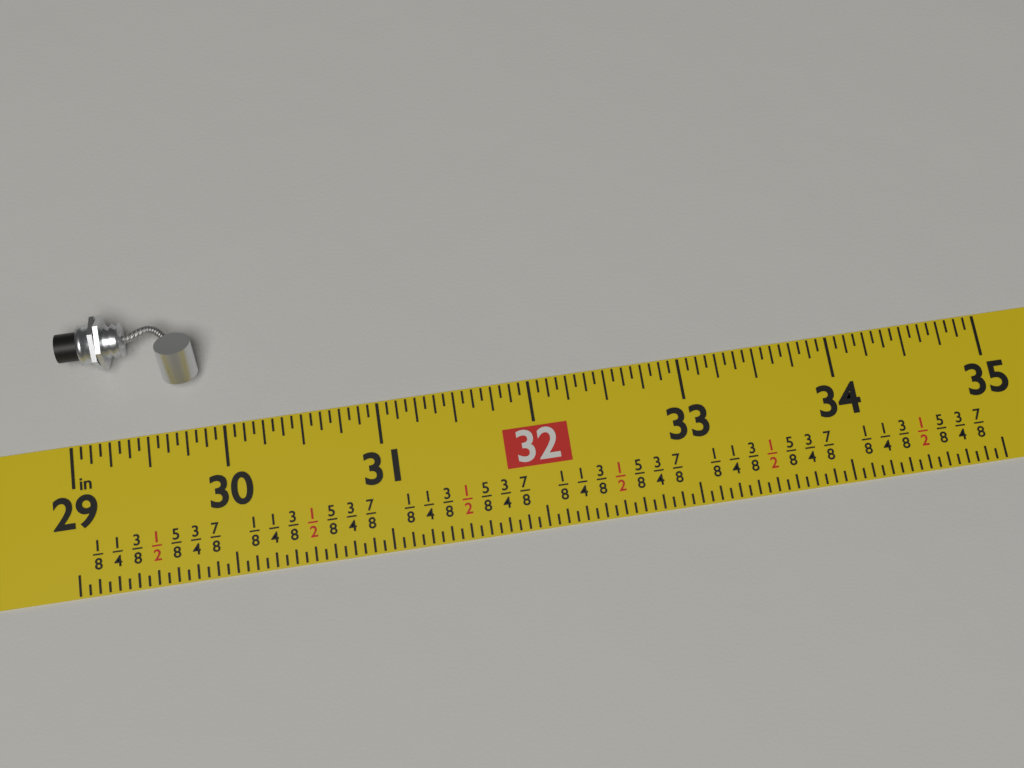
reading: 29.8750 in
